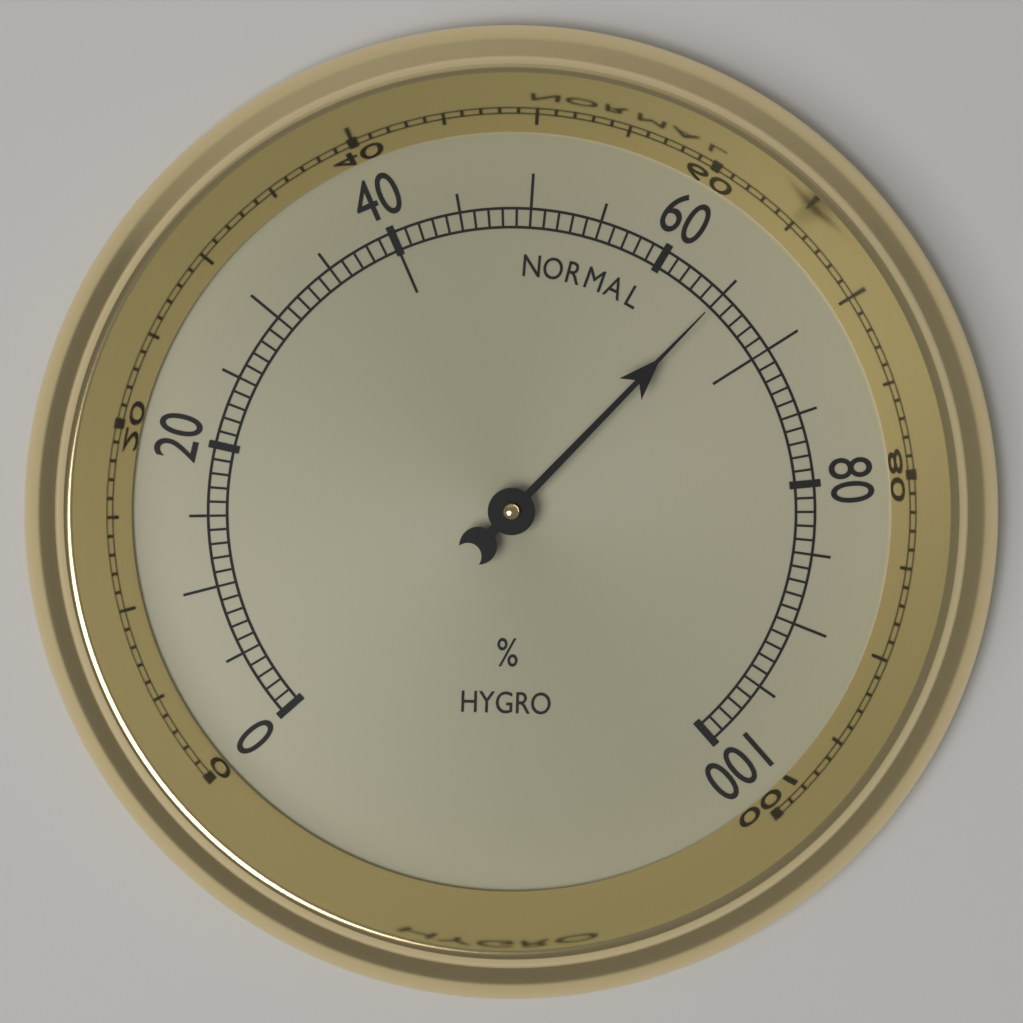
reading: 65 %
